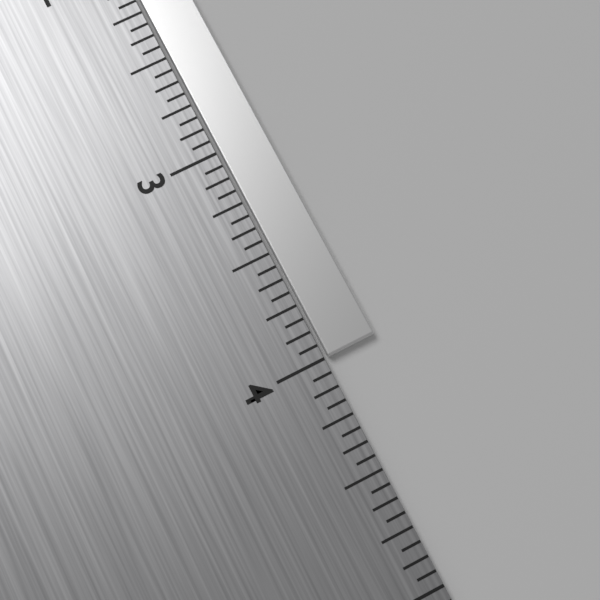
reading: 4.0000 in
